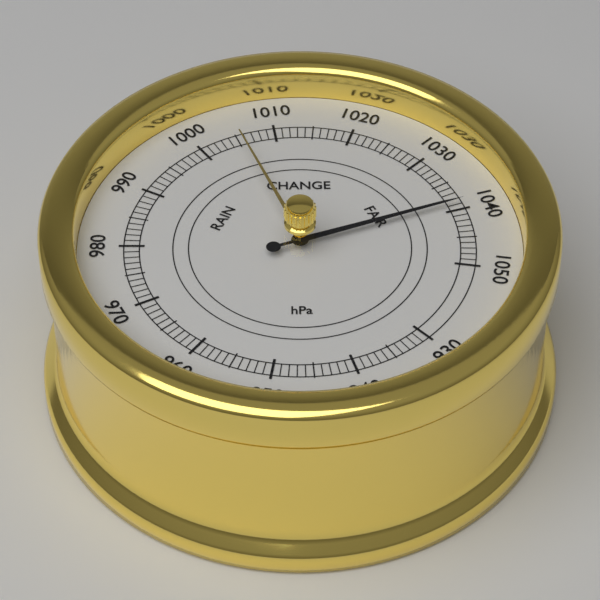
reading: 1039 hPa
